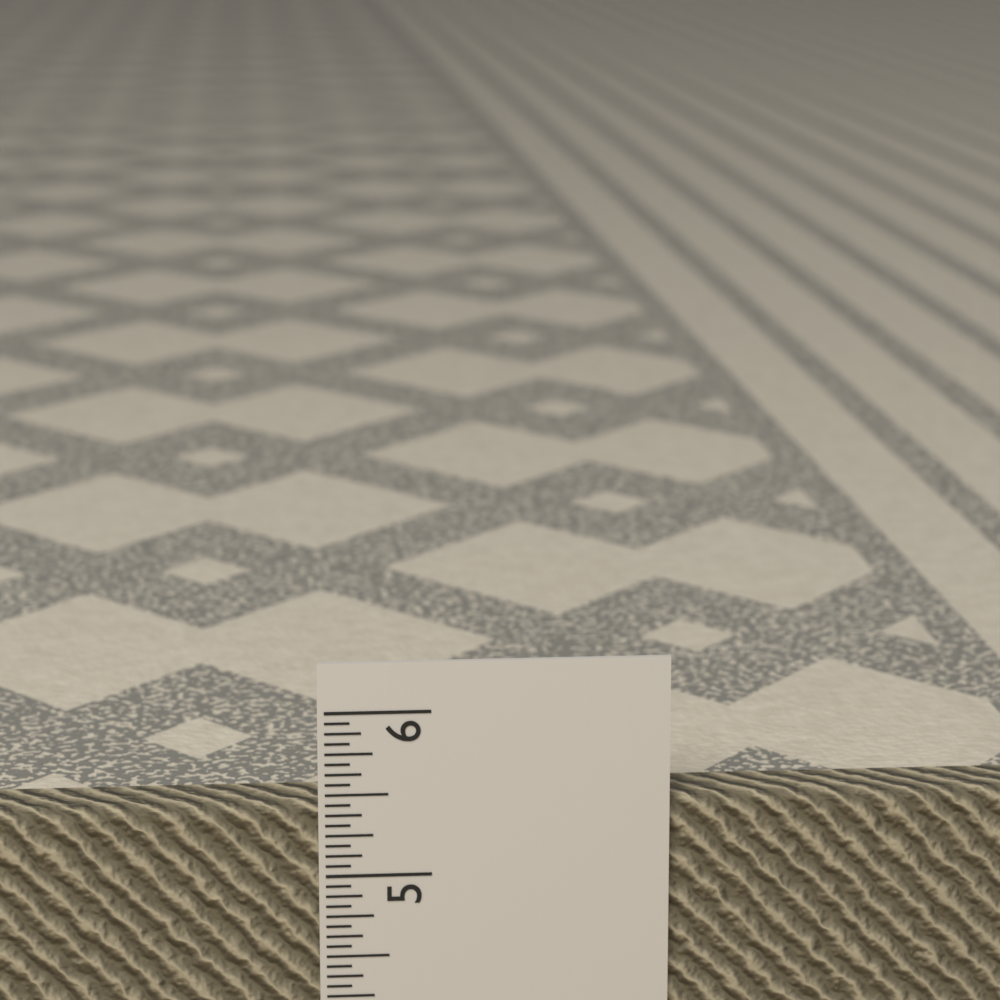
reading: 5.4375 in
